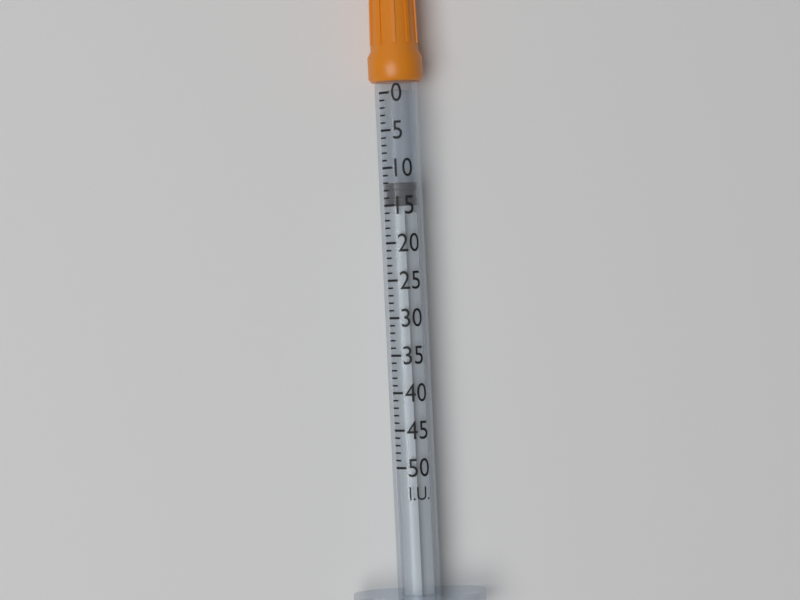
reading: 12 I.U.
